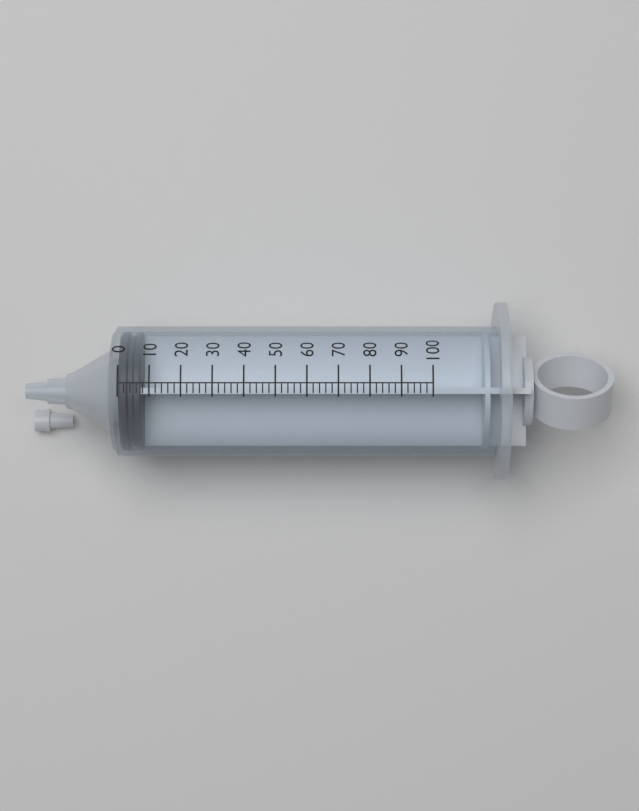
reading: 0 (no unit)
